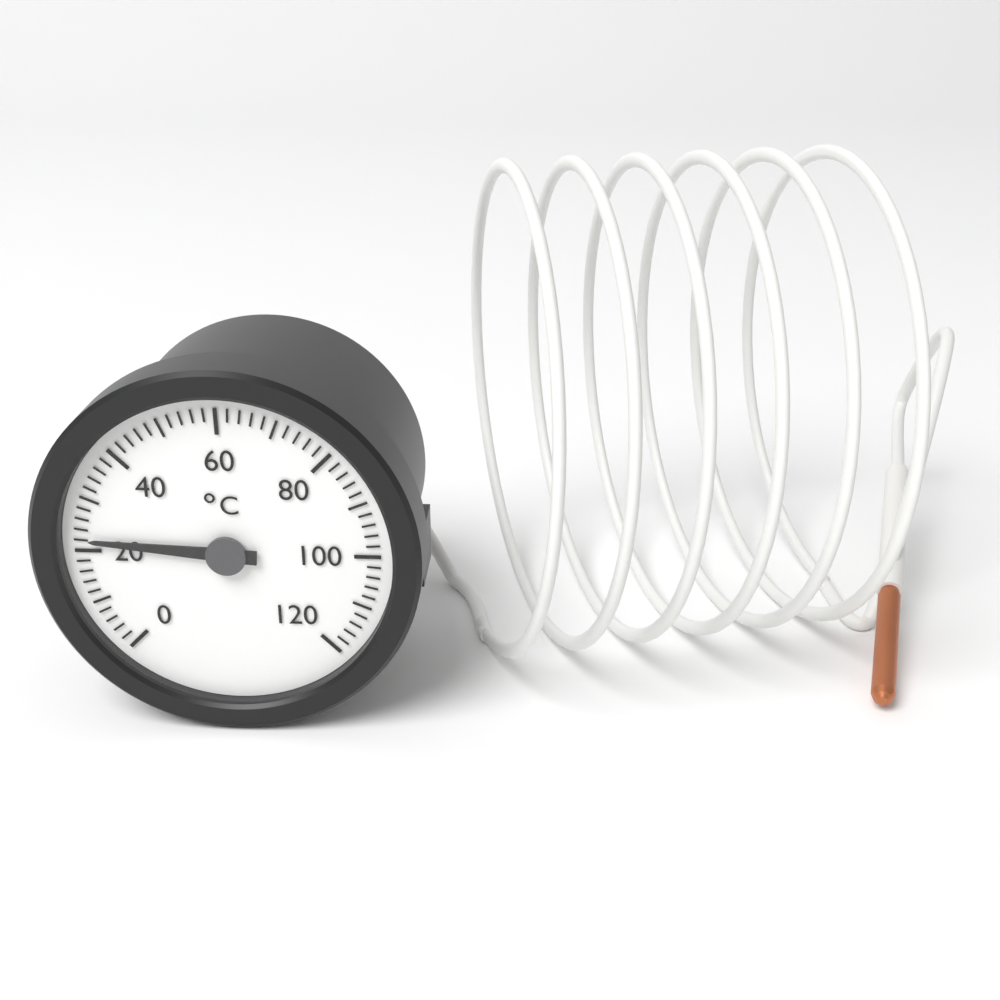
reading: 22 °C
